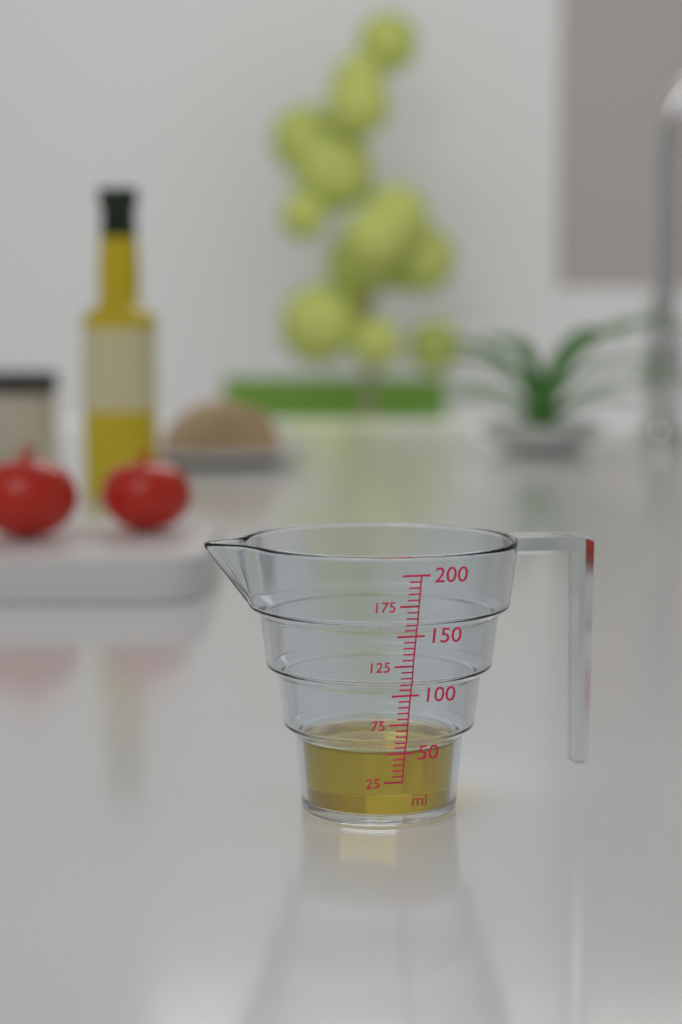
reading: 50 ml
